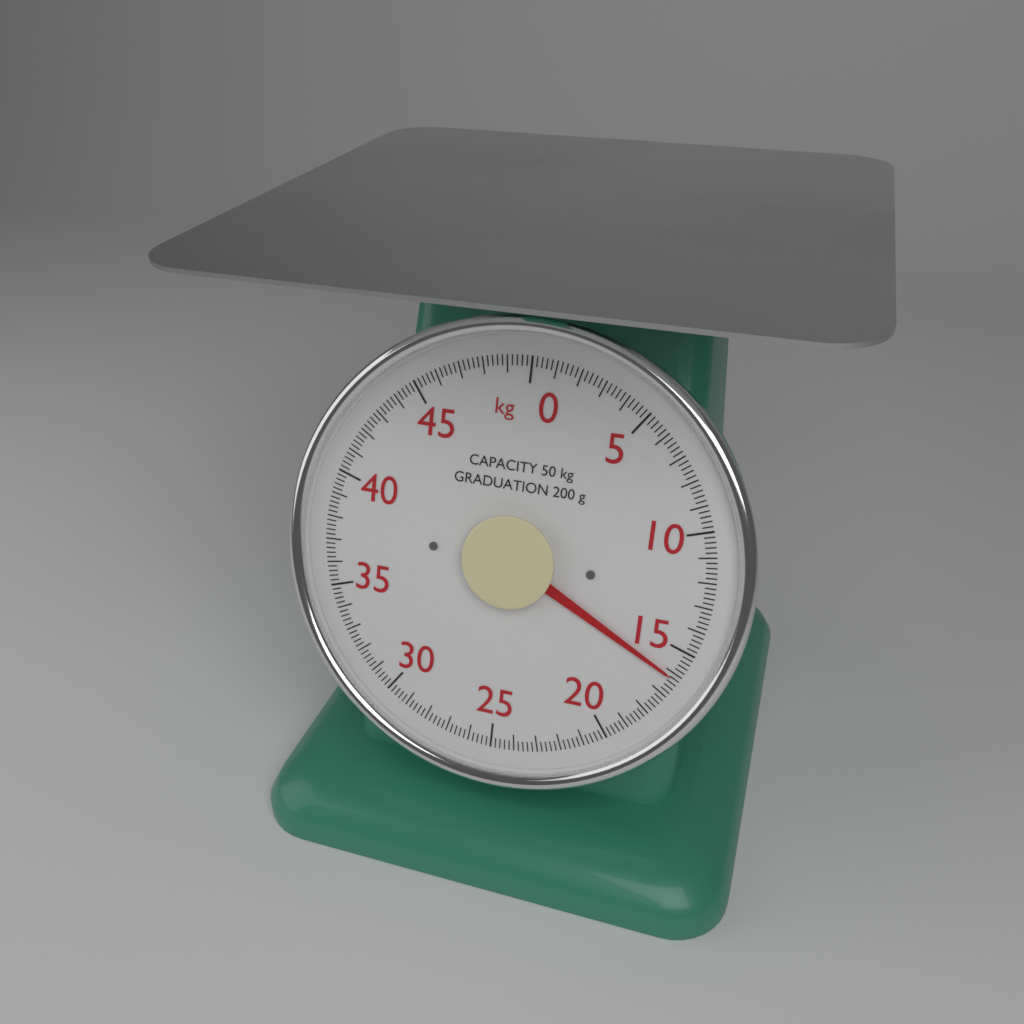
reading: 16.2 kg
